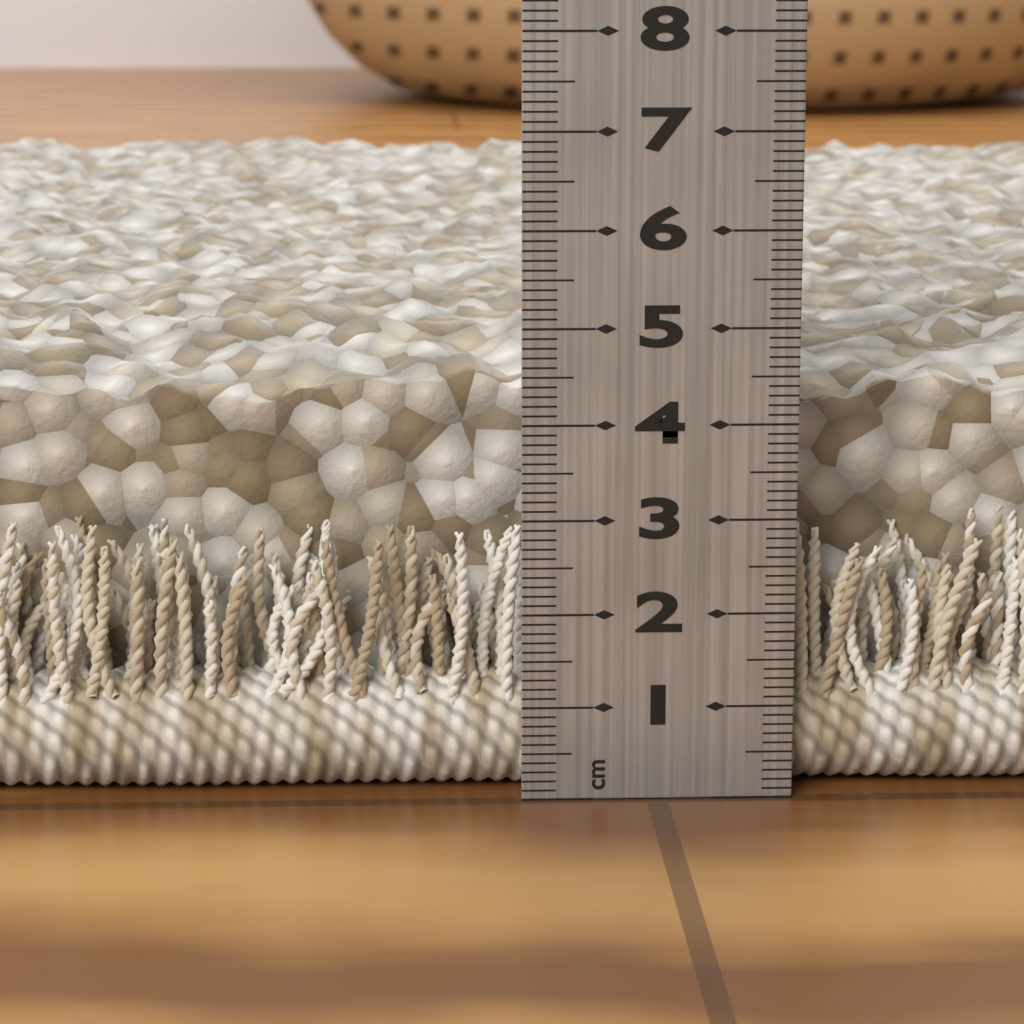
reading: 4.9 cm
